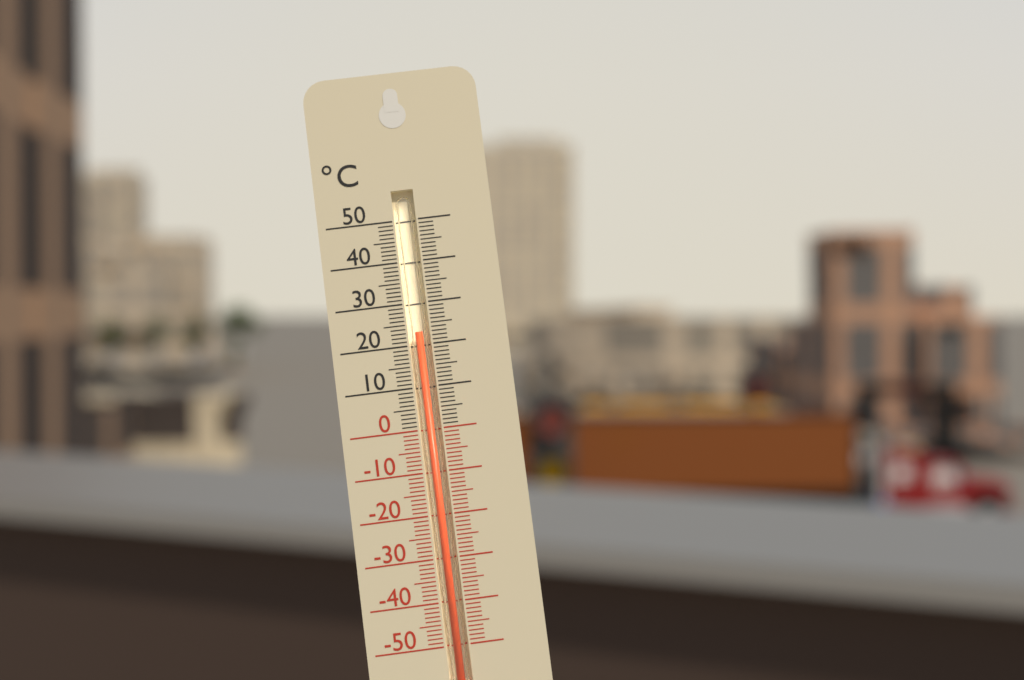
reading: 23 °C
